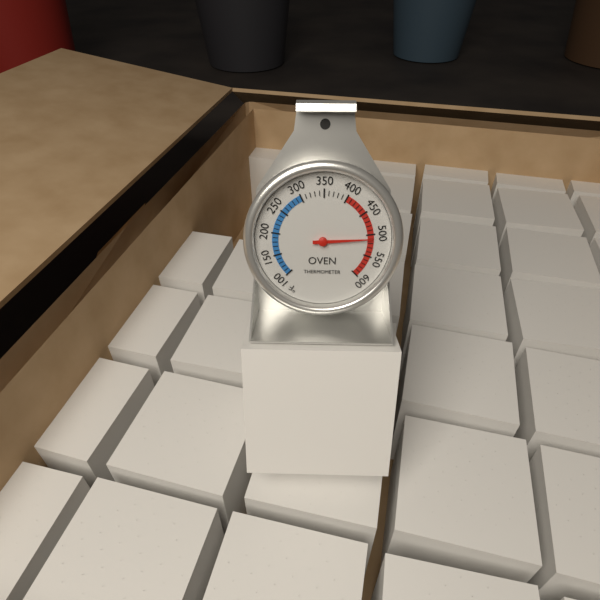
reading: 510 °F
